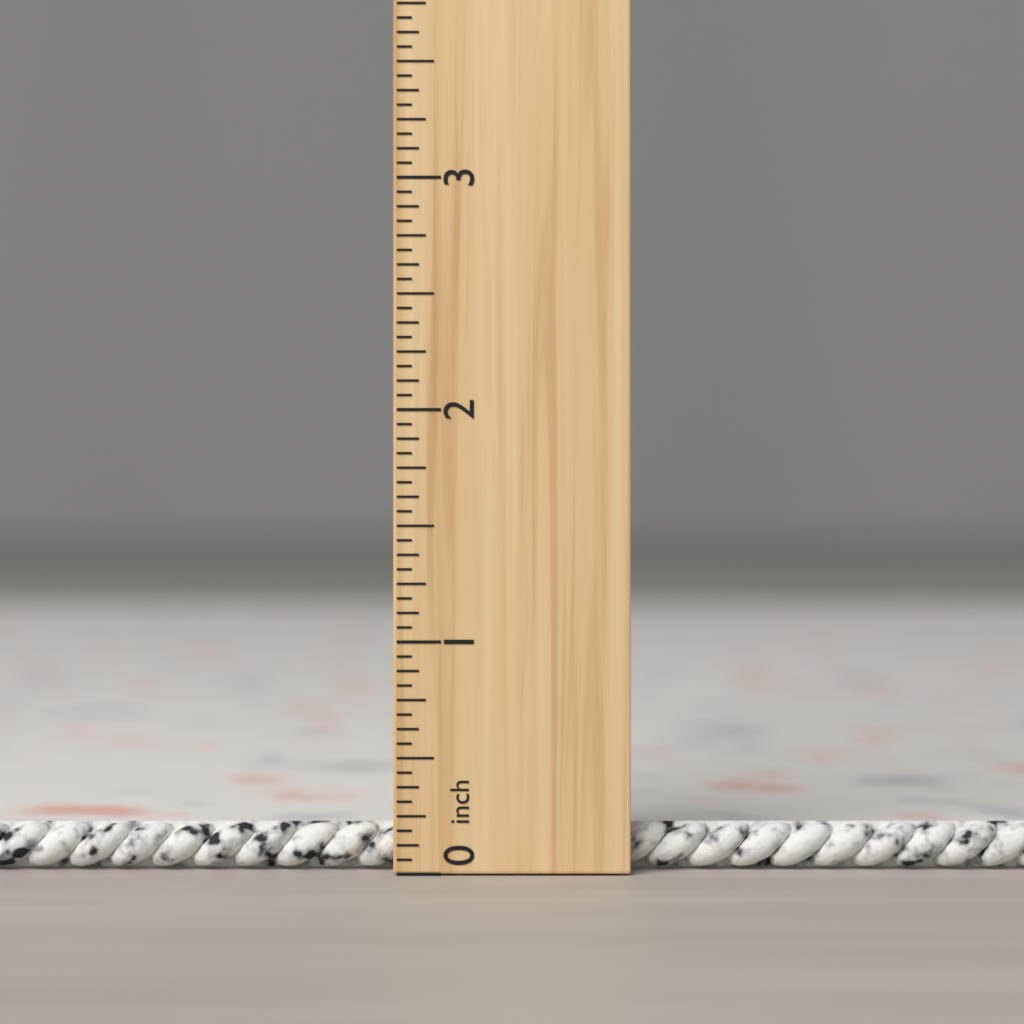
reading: 0.2000 inch
